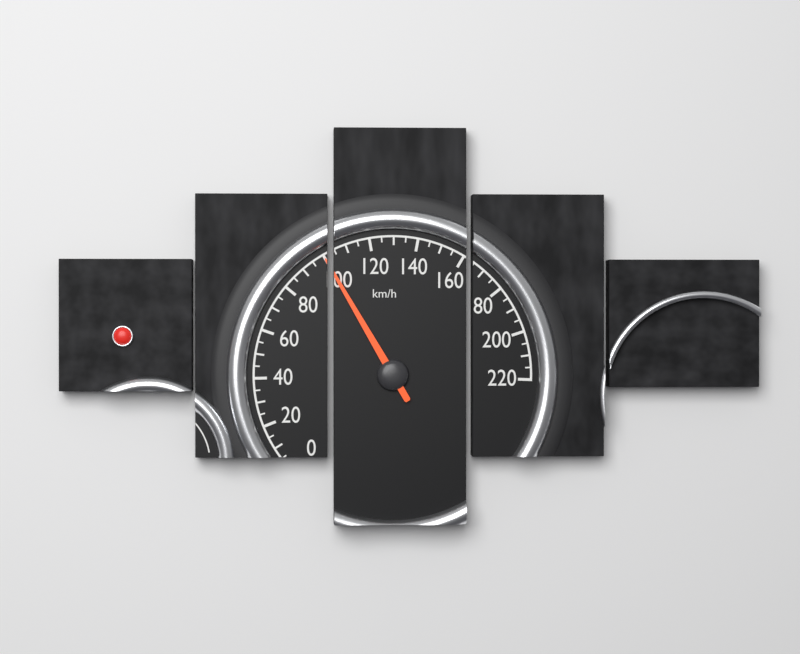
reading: 100 km/h
